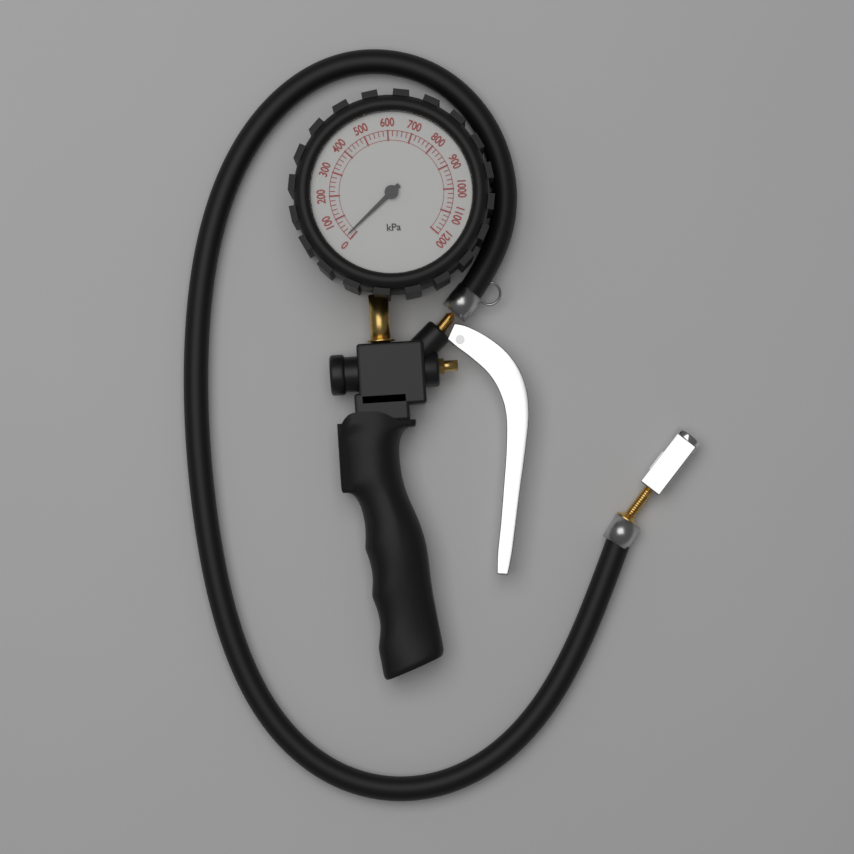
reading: 20 kPa
